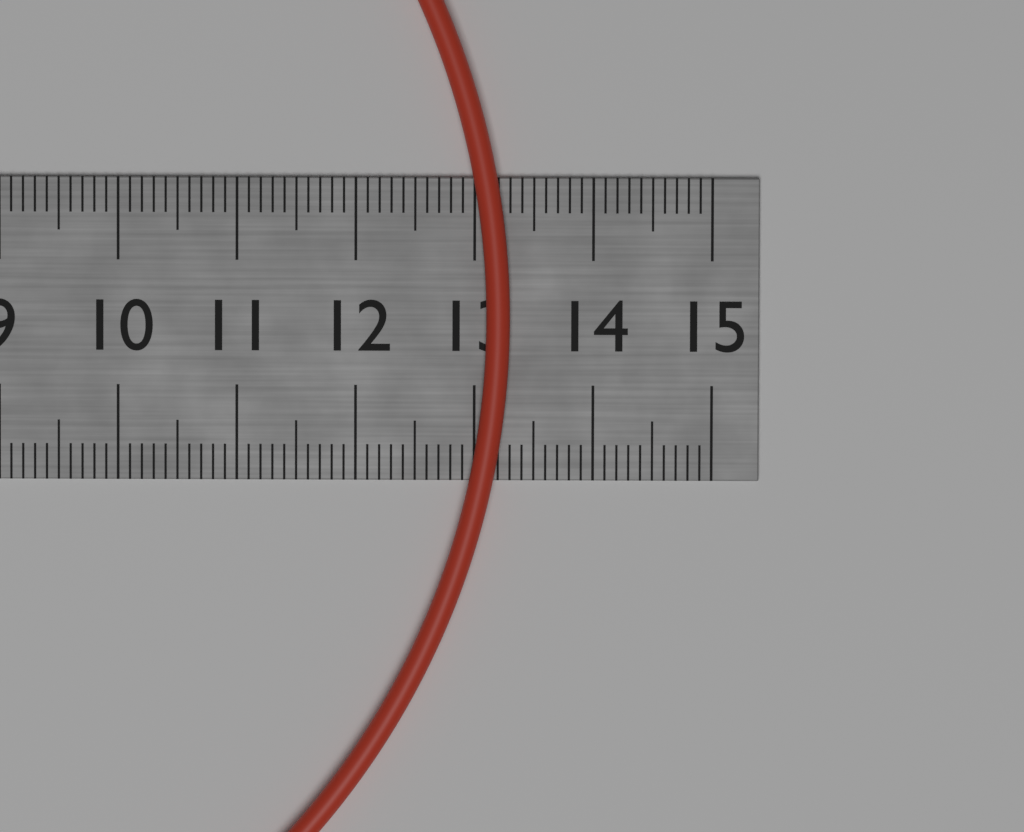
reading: 13.3 cm
